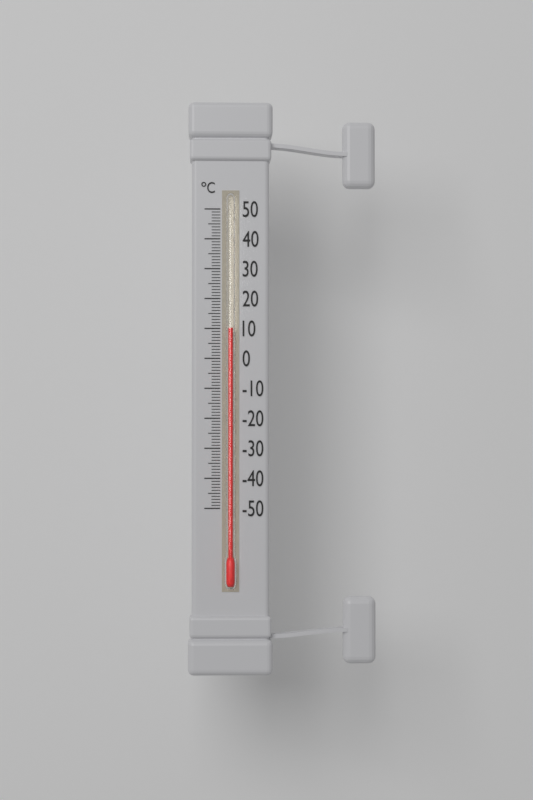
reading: 10 °C
